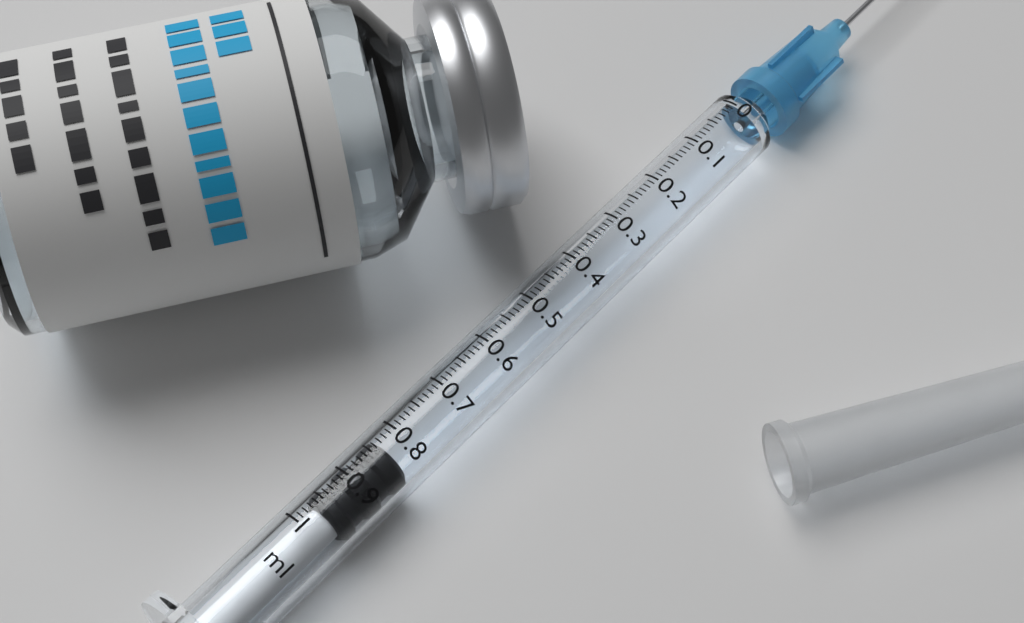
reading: 0.83 ml
